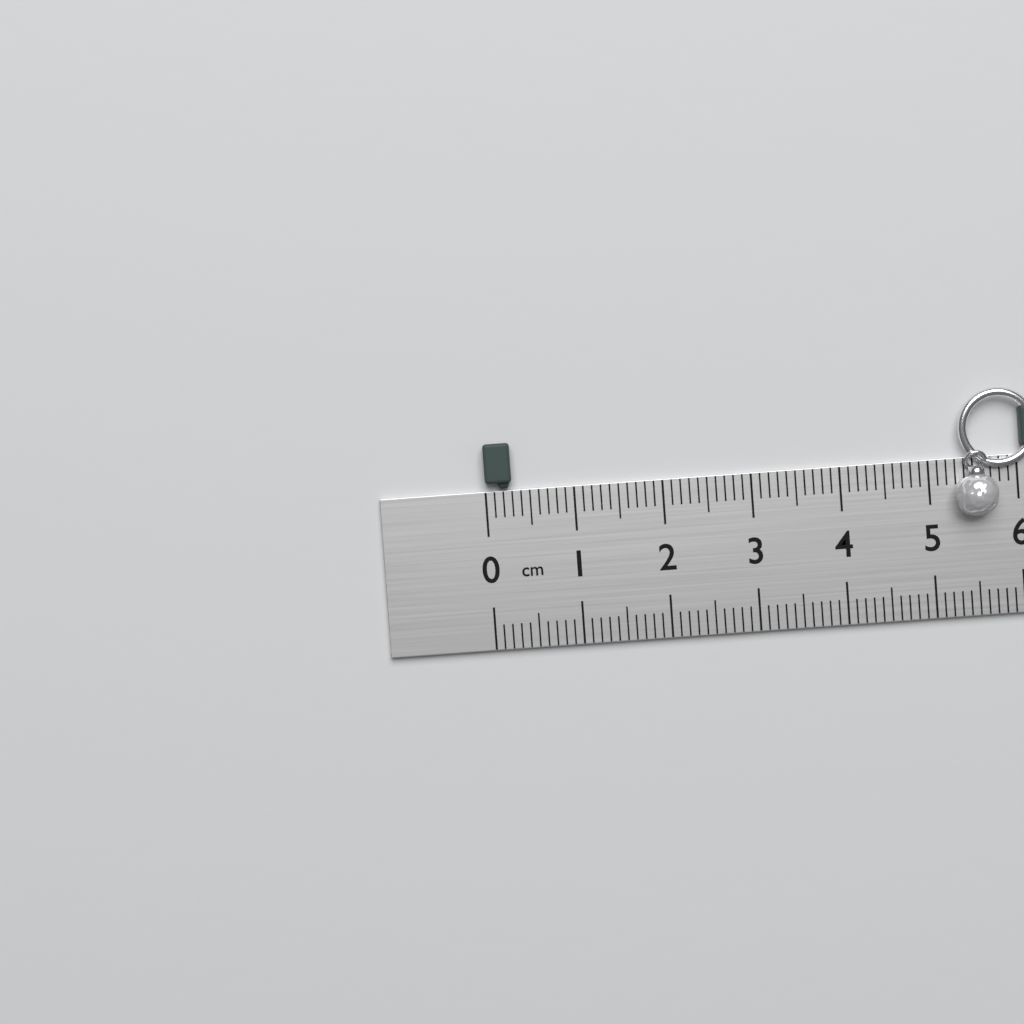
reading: 0.3 cm
